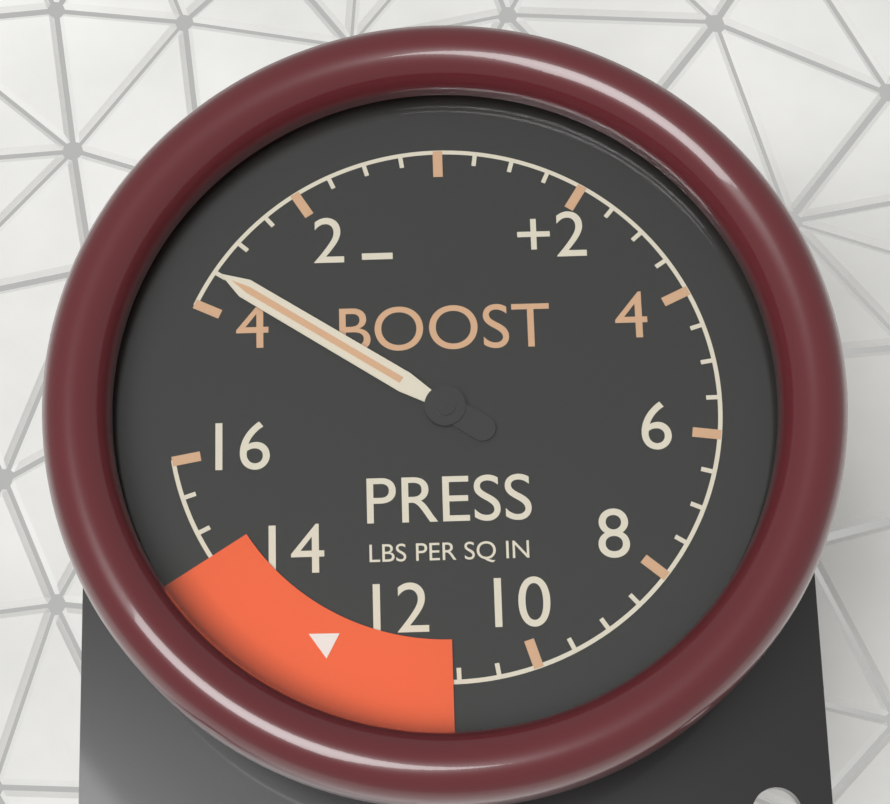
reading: -3.5 psi
